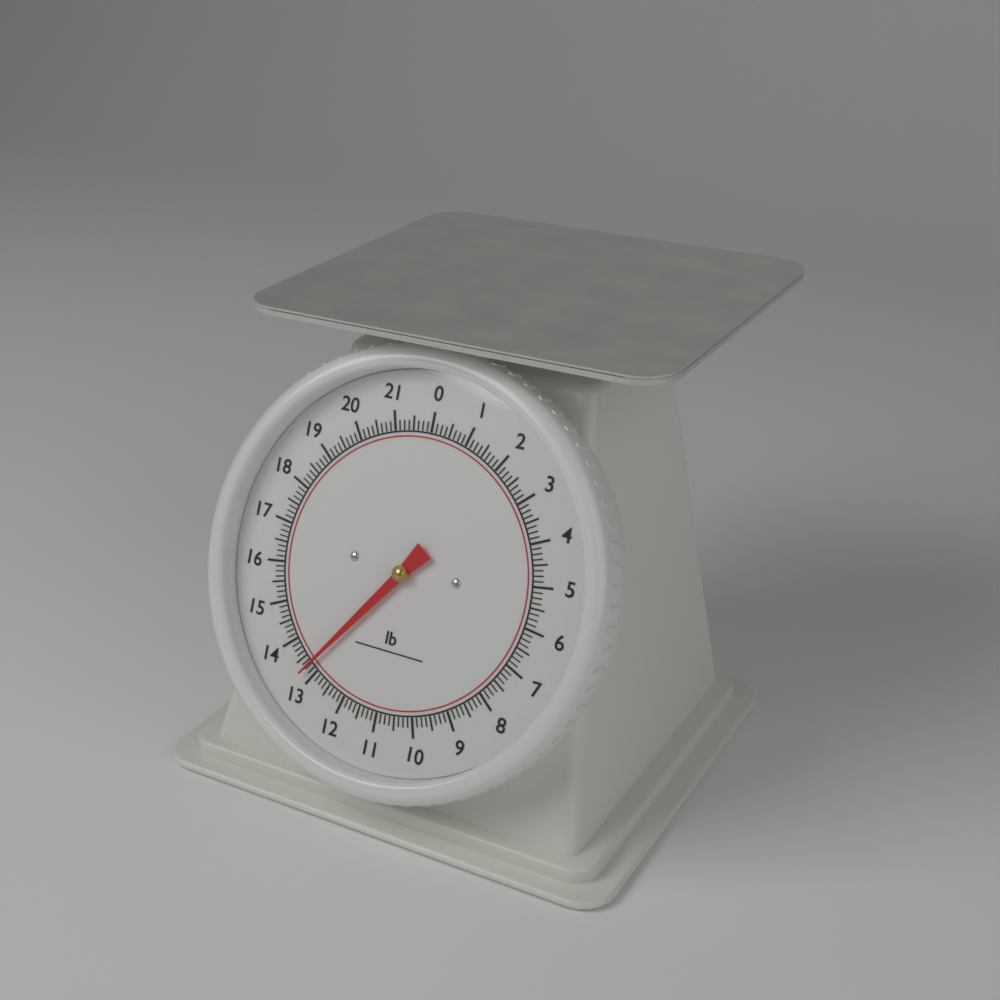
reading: 13.250 lb
